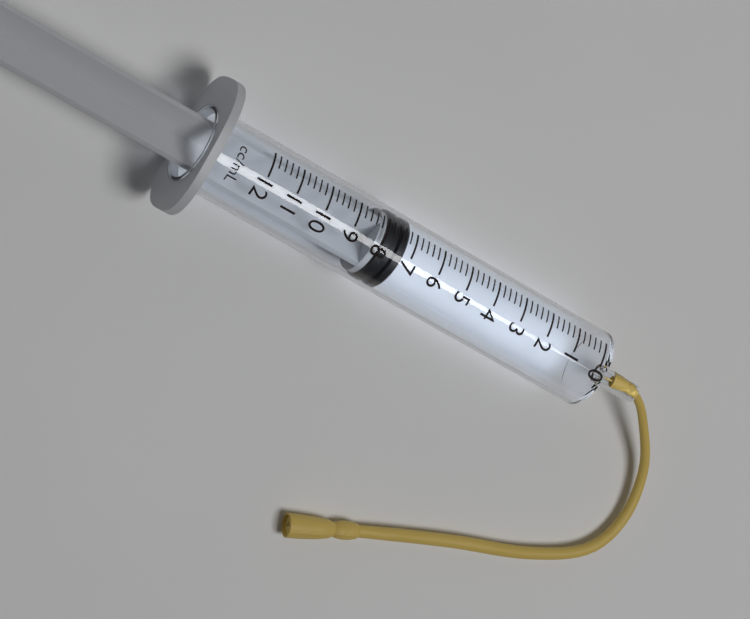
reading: 7.2 ml
